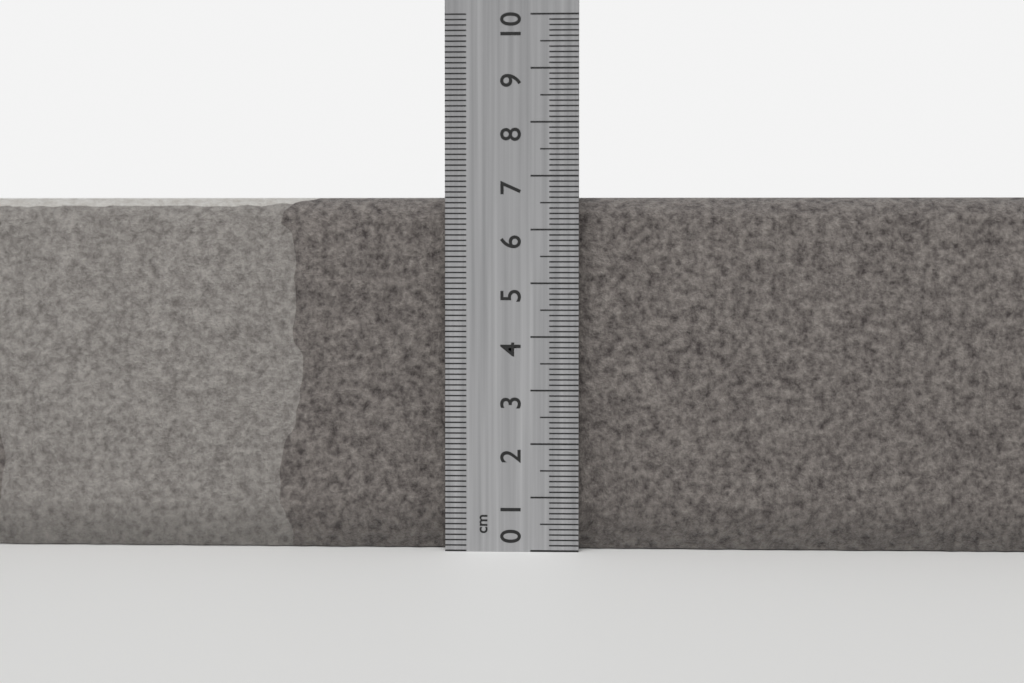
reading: 6.6 cm
